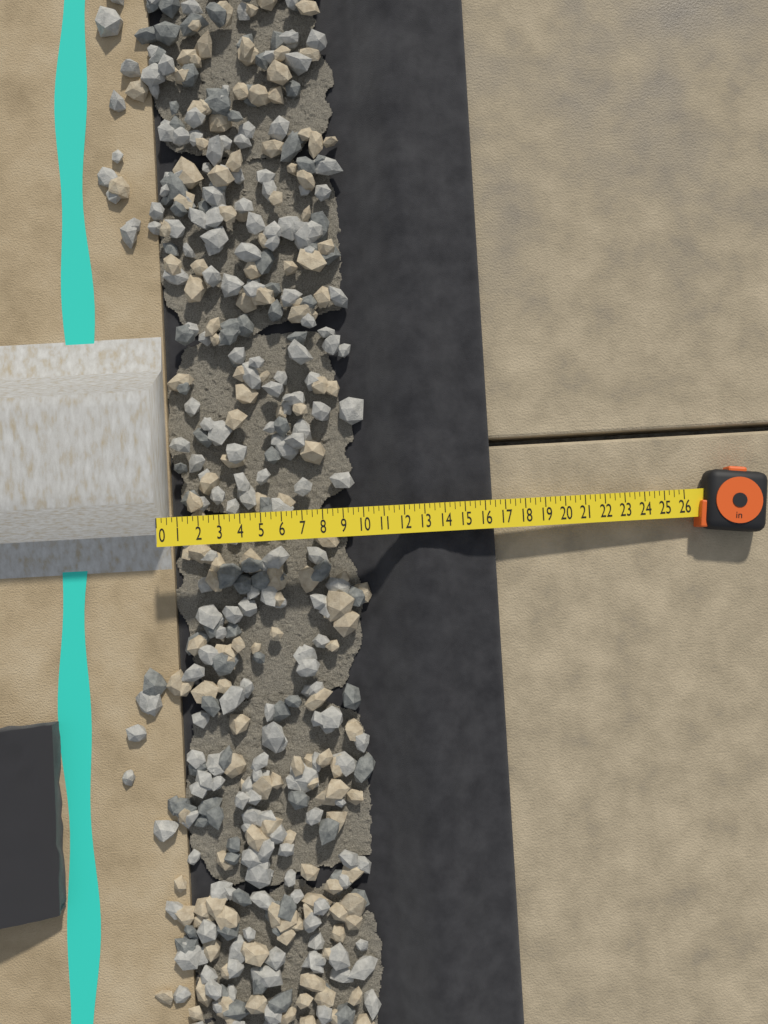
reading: 16.50 in
